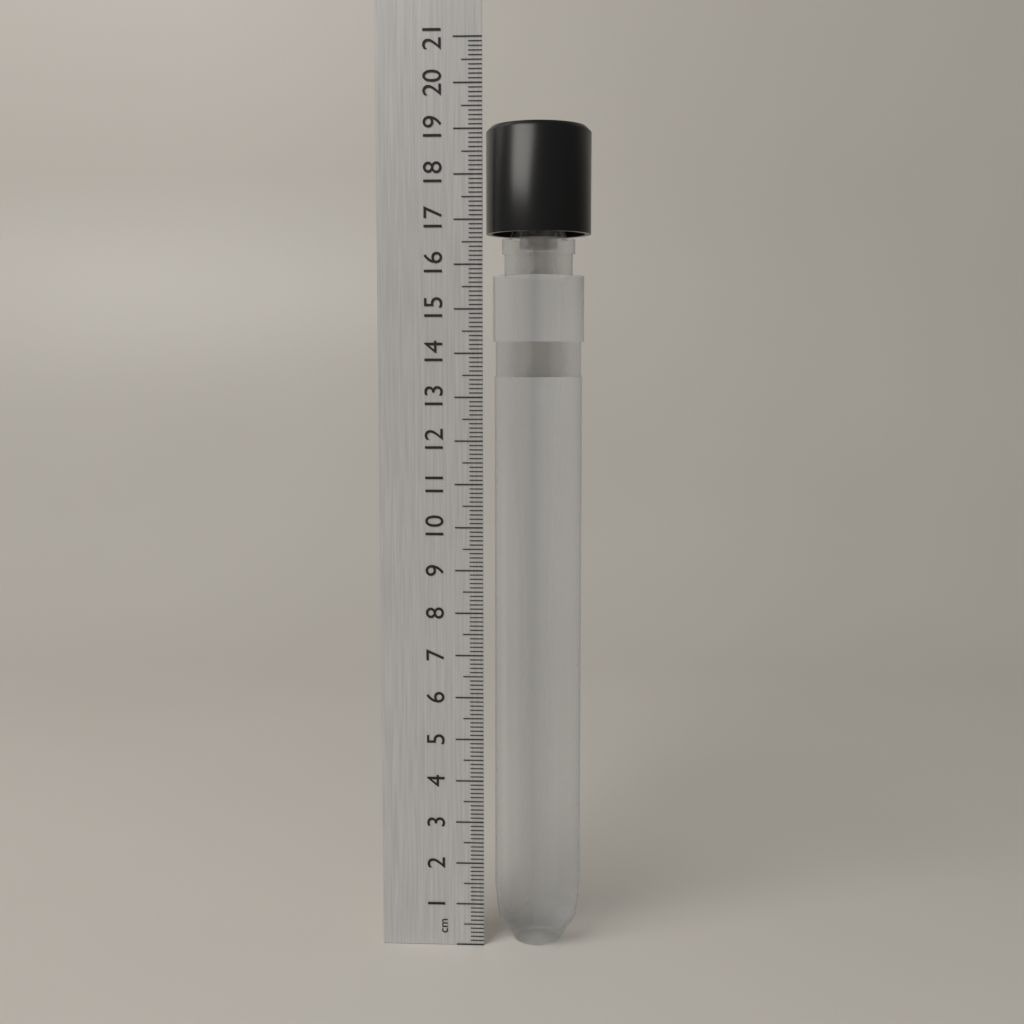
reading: 19.1 cm
